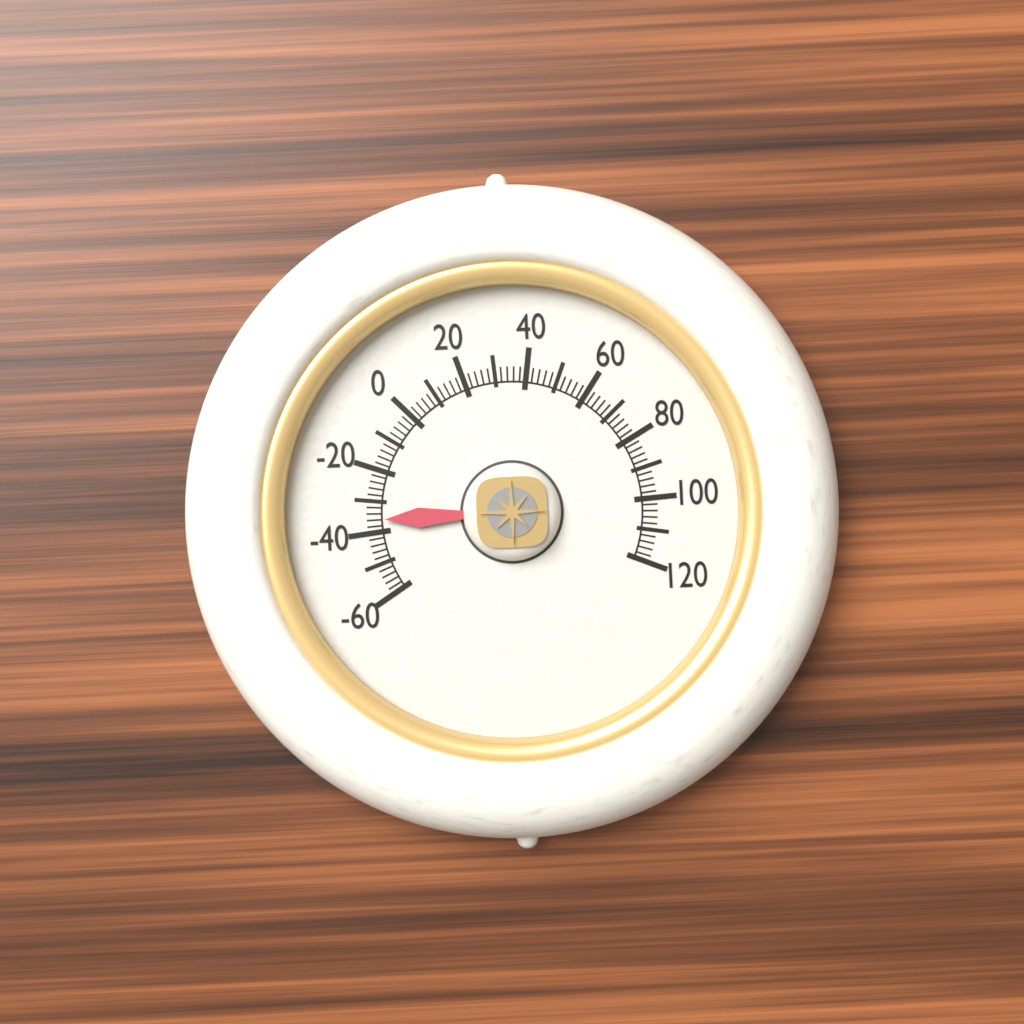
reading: -36 (no unit)
